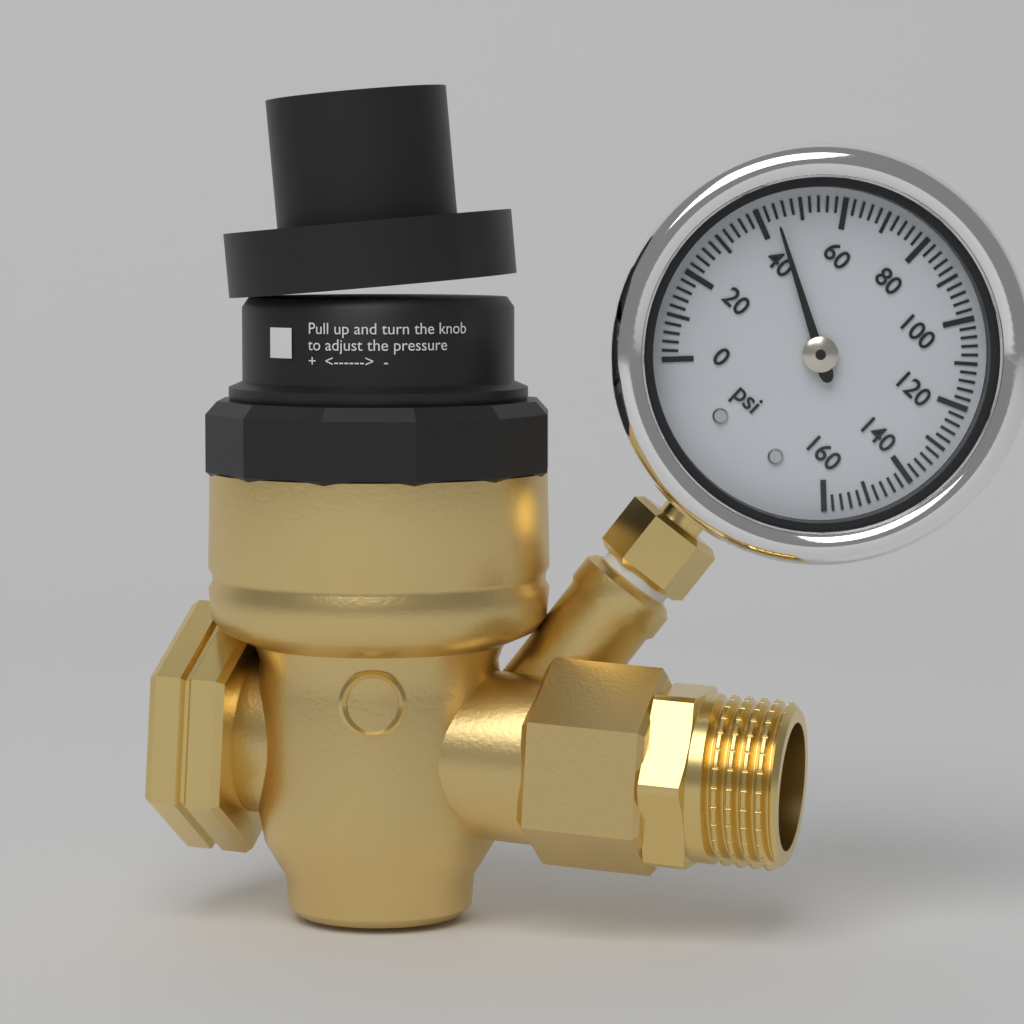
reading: 44 psi
